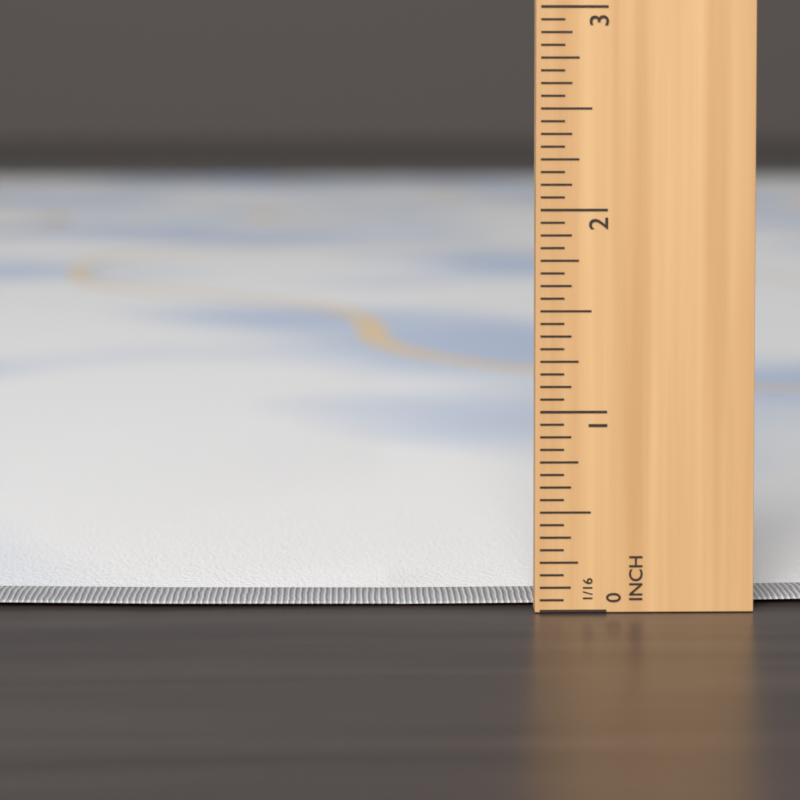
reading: 0.0625 in
